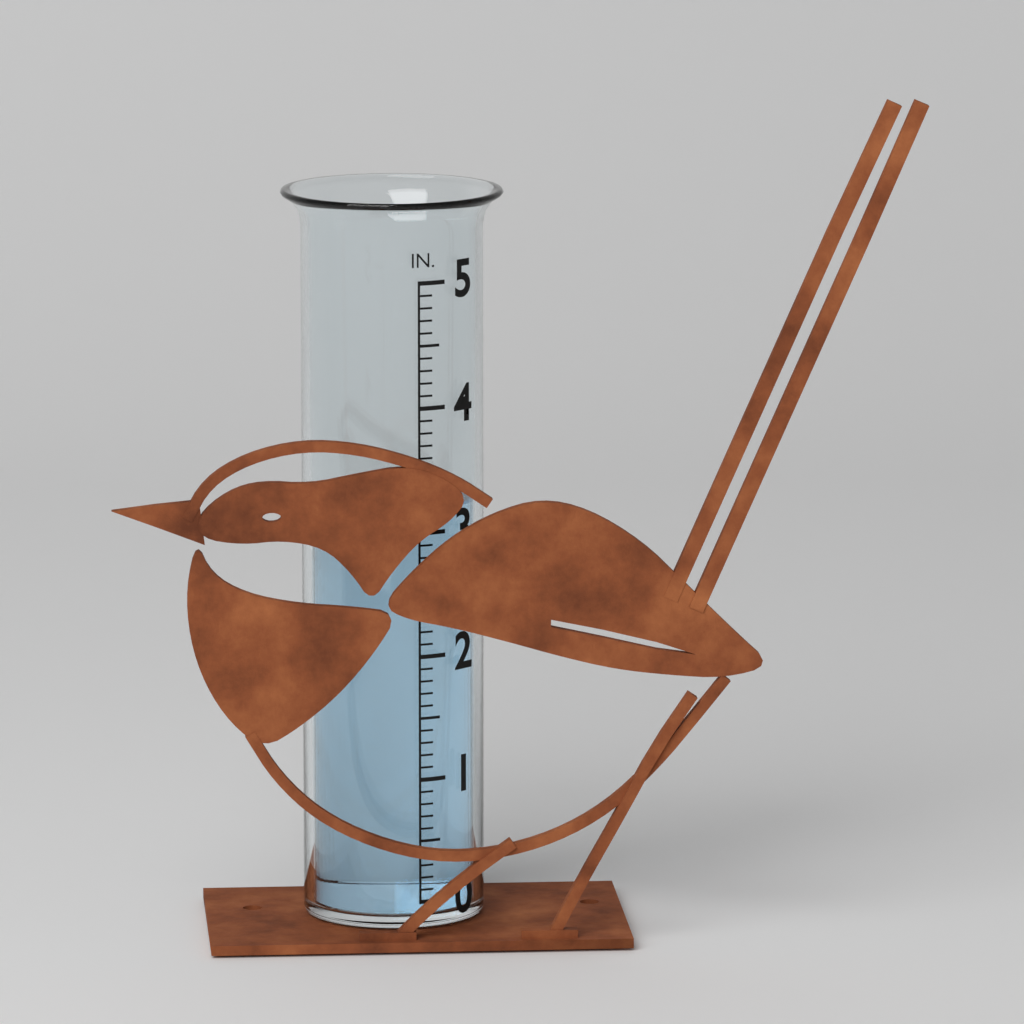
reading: 3.2 in
